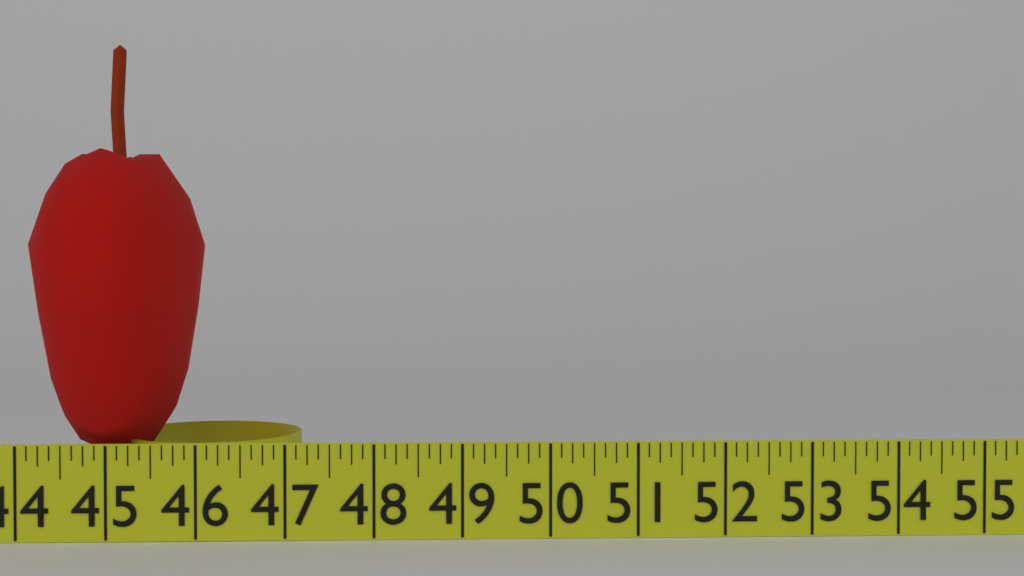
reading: 45.875 in
